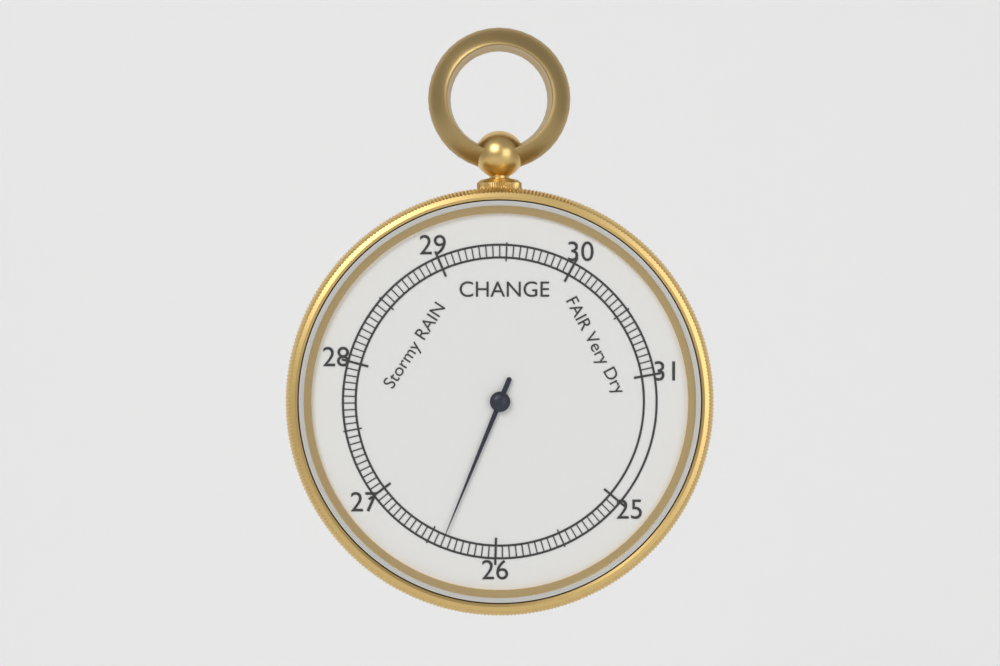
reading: 26.40 inHg
